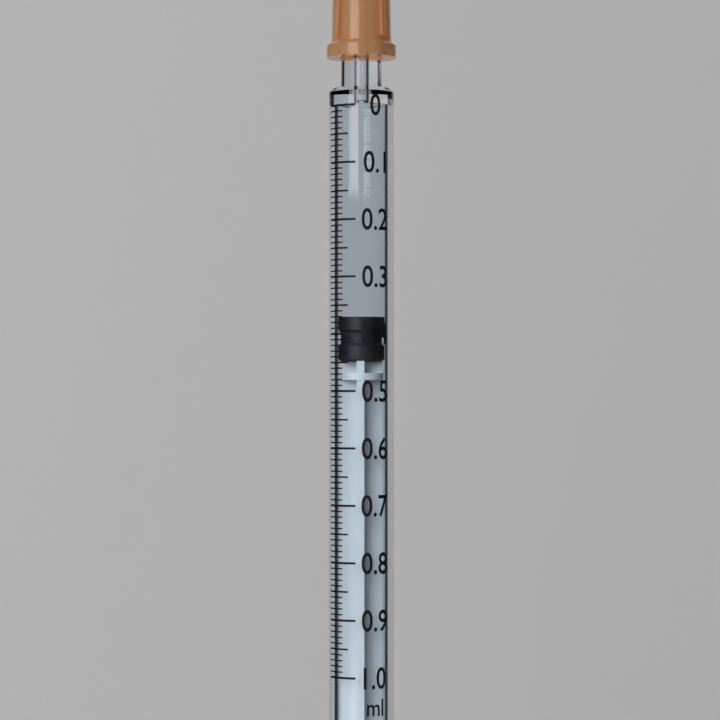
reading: 0.37 ml
